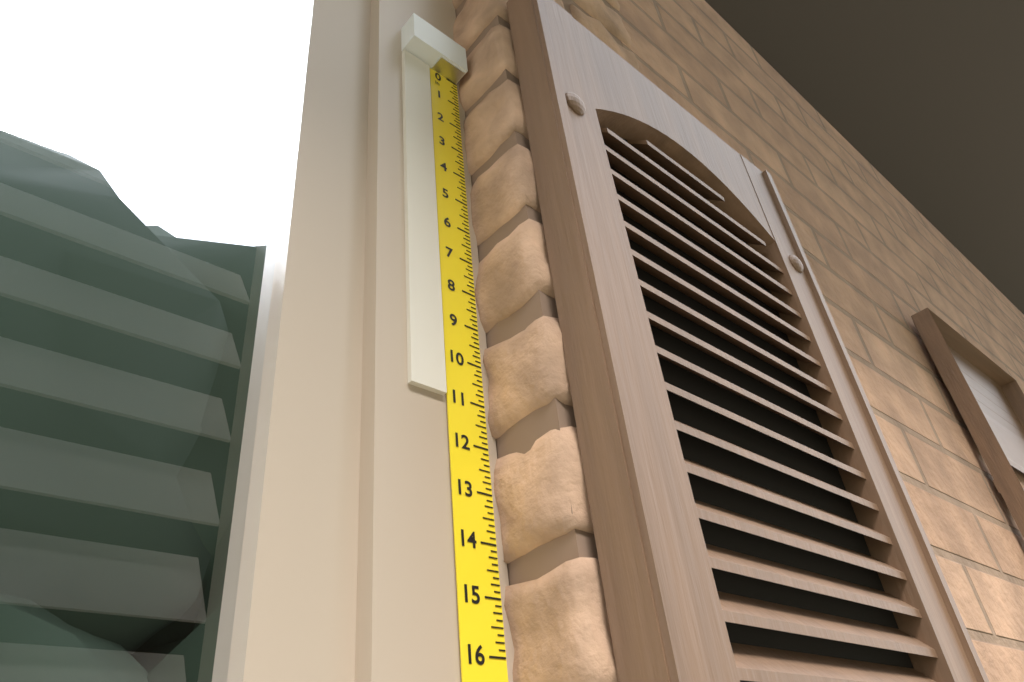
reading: 11.000 in
